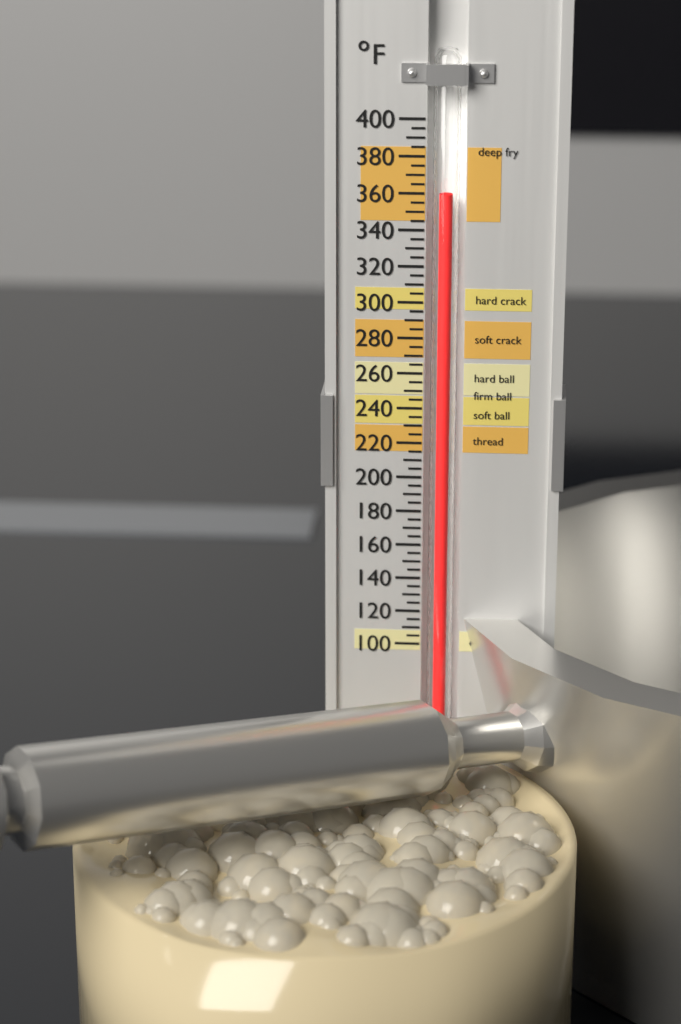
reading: 360 °F
